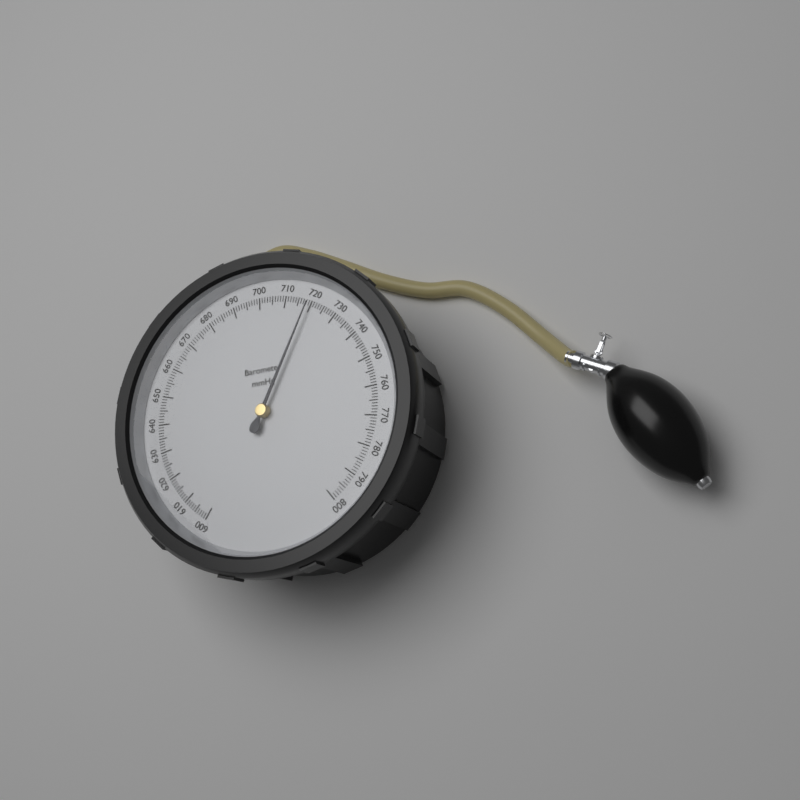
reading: 719 mmHg
